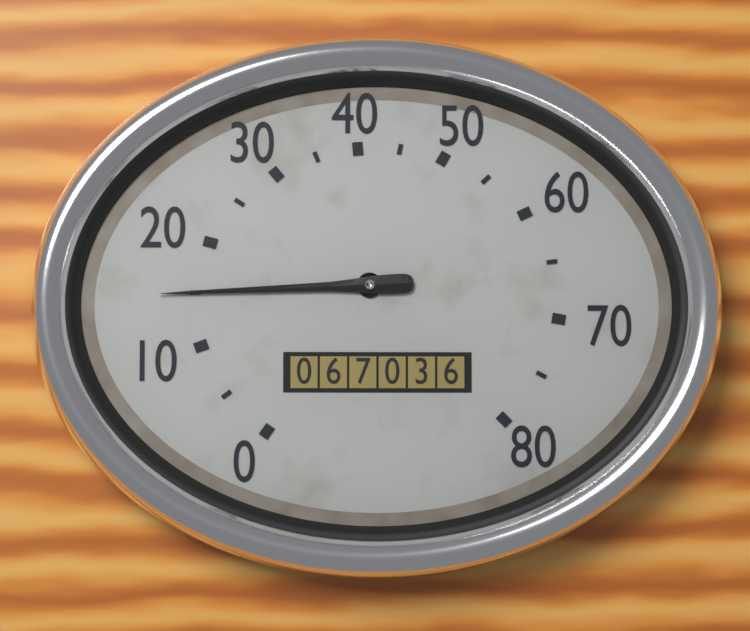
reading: 15 (no unit)
